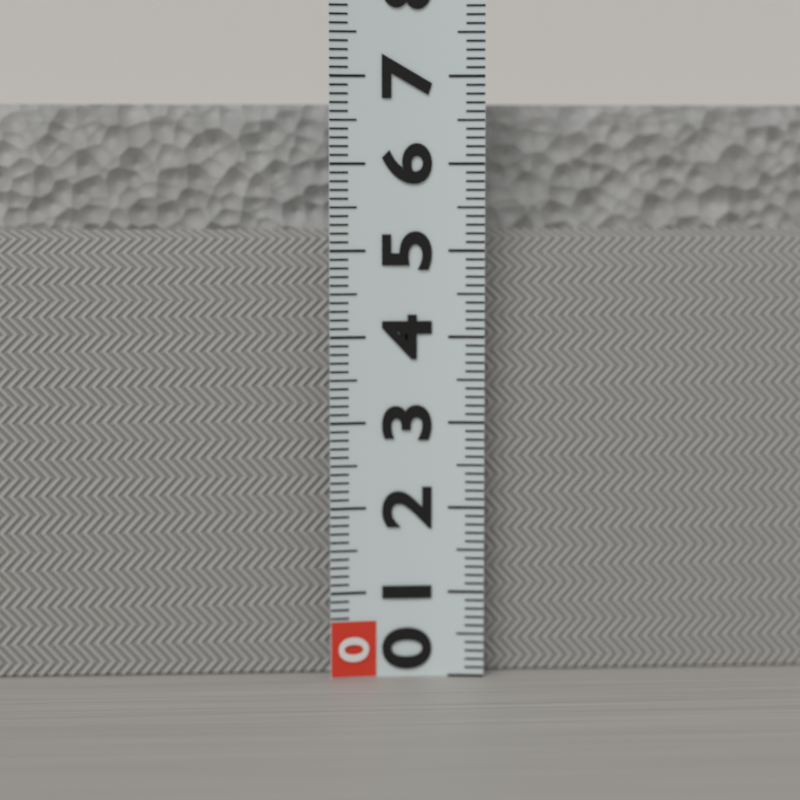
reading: 6.7 (no unit)
